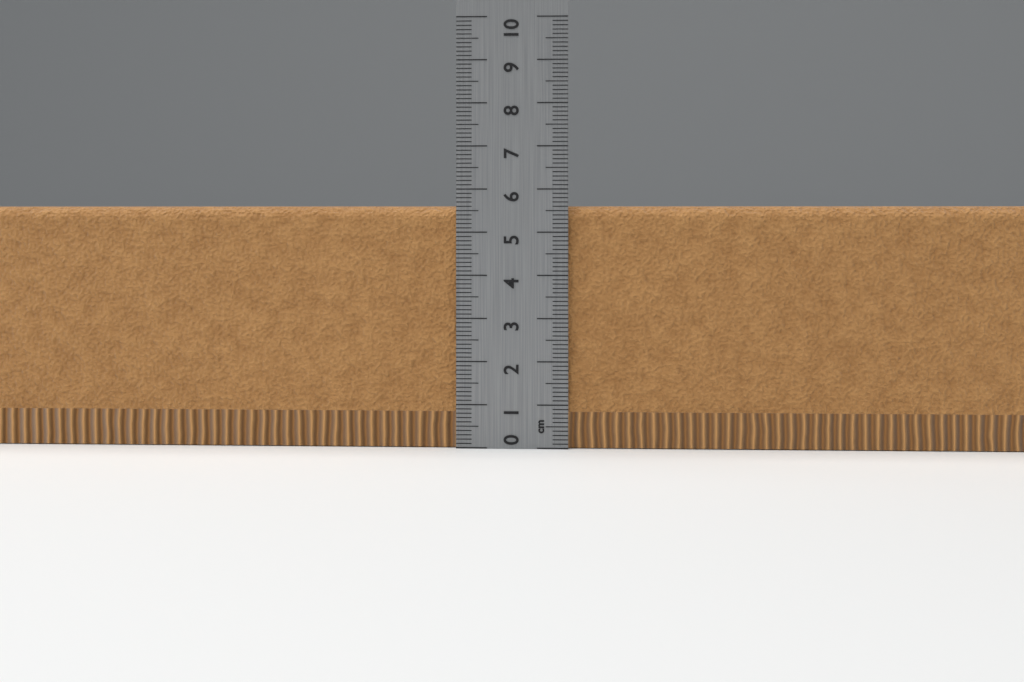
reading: 5.6 cm
